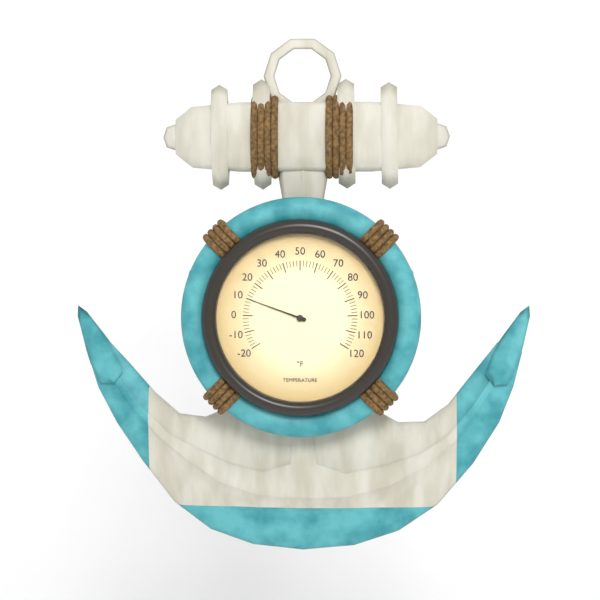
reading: 10 °F
